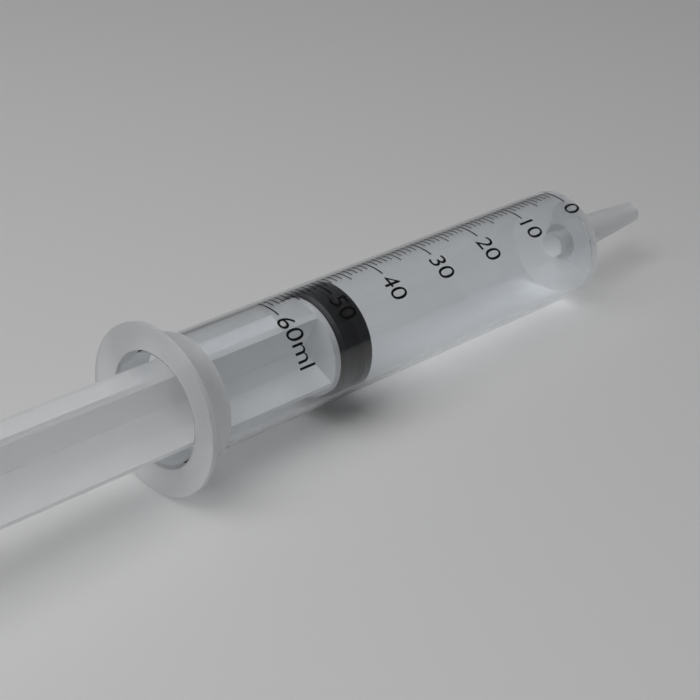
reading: 47 ml
